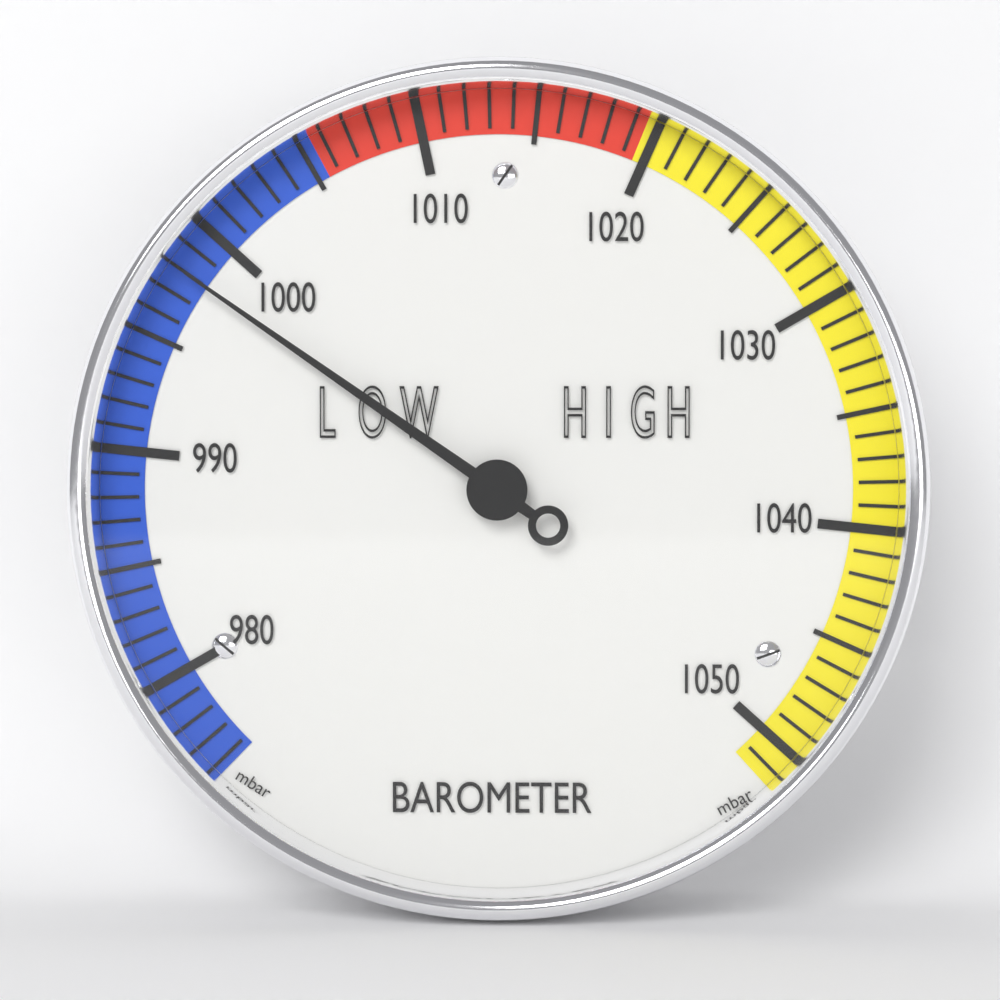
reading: 998 mbar
